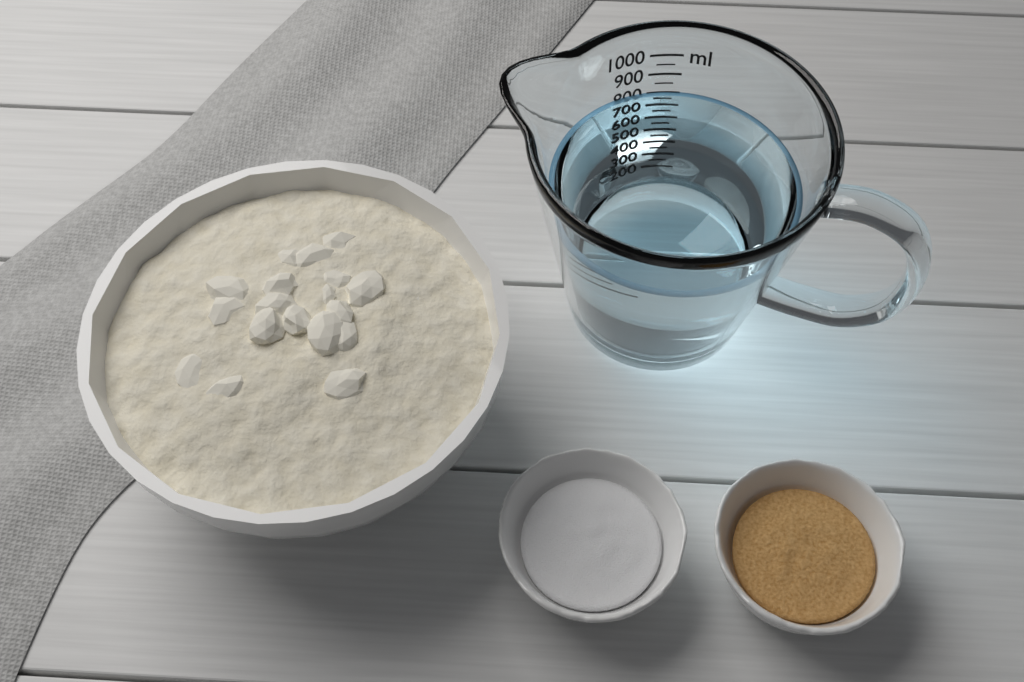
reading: 800 ml
